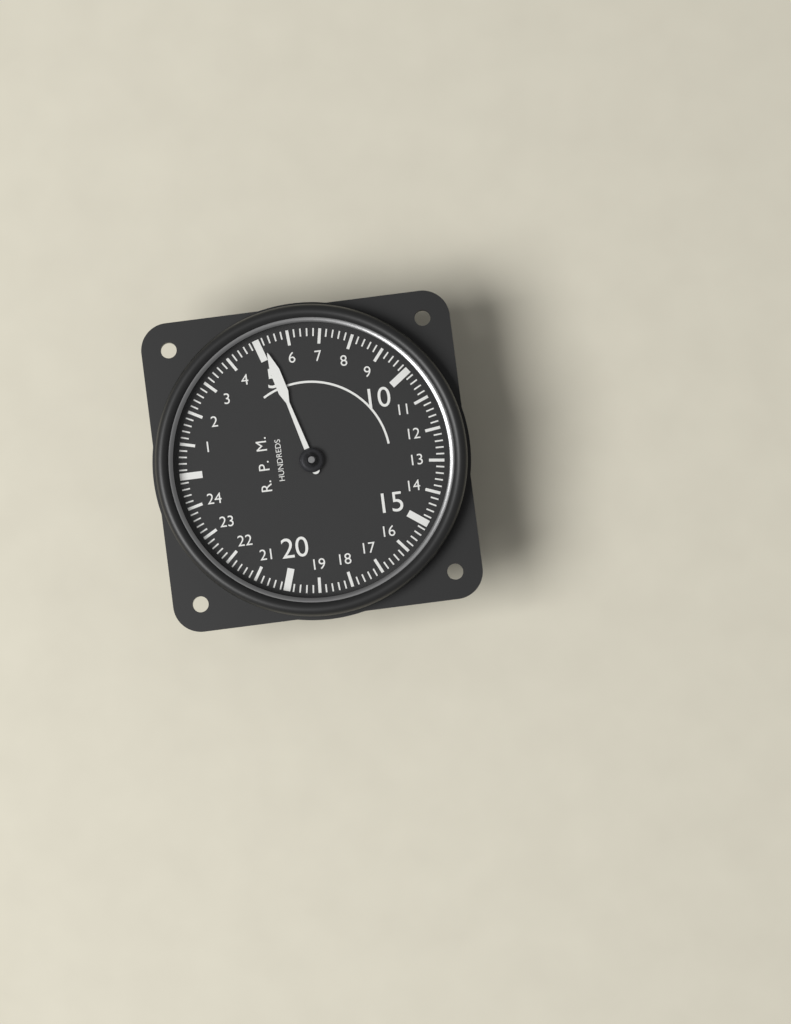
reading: 5.2 RPM x100
